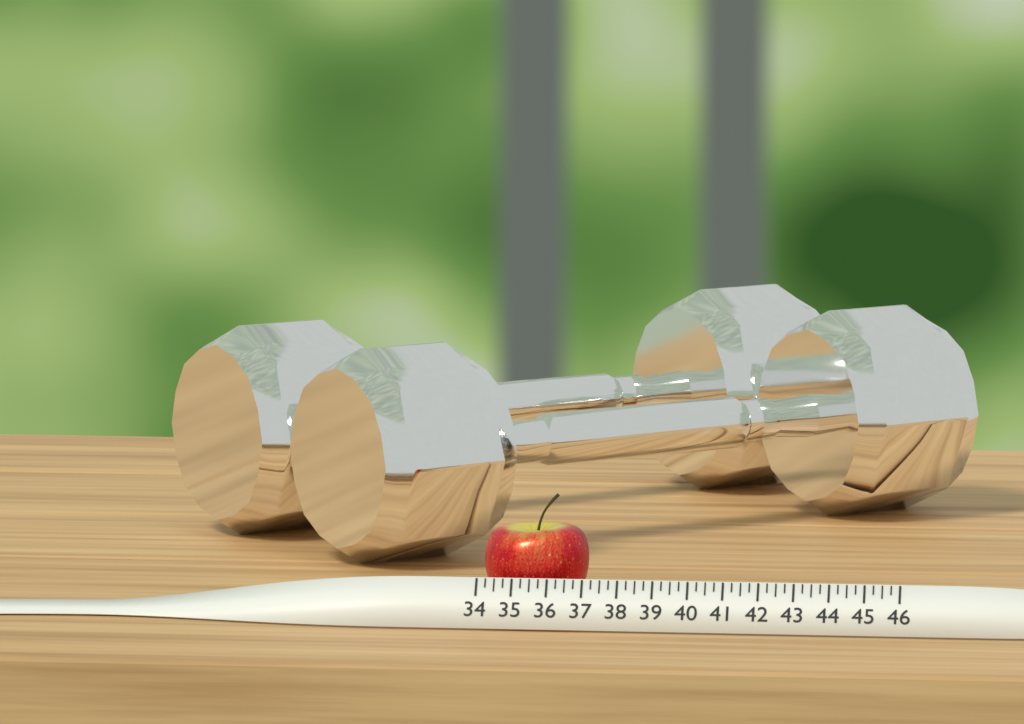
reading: 37.00 (no unit)
